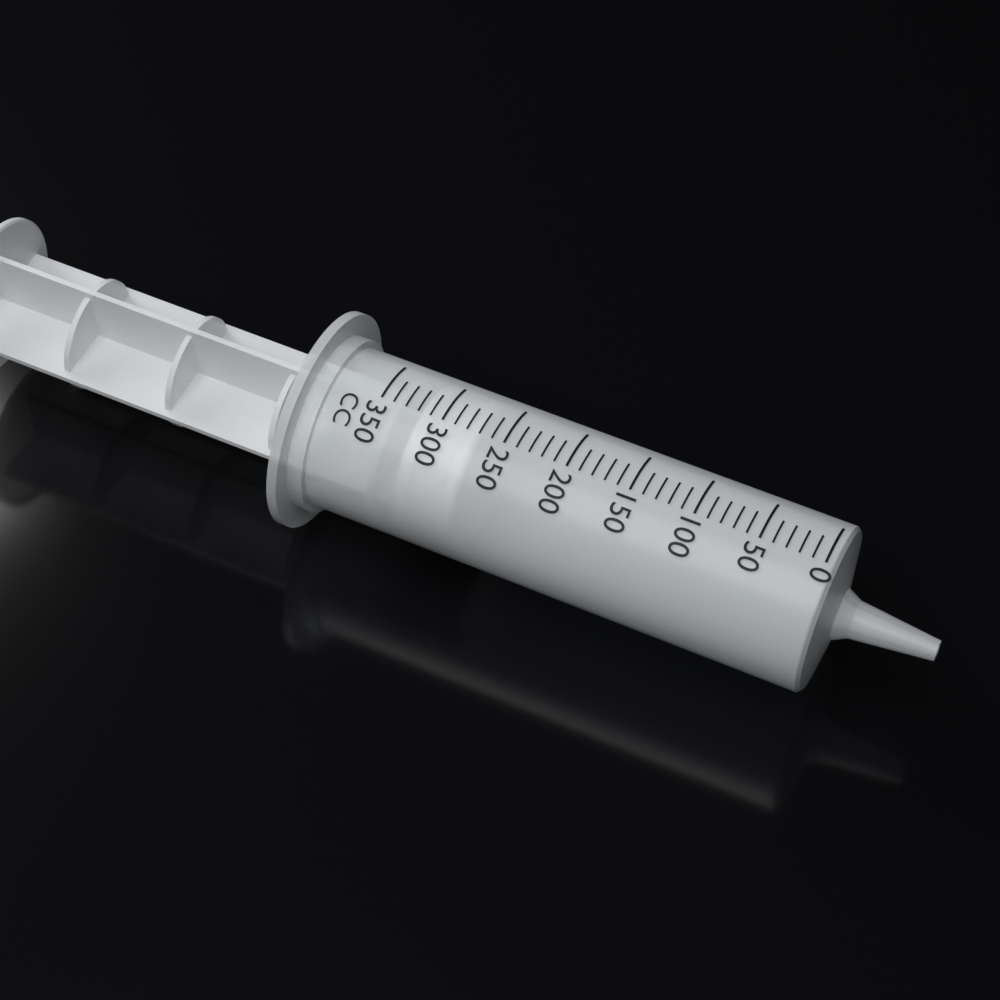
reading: 270 cc
